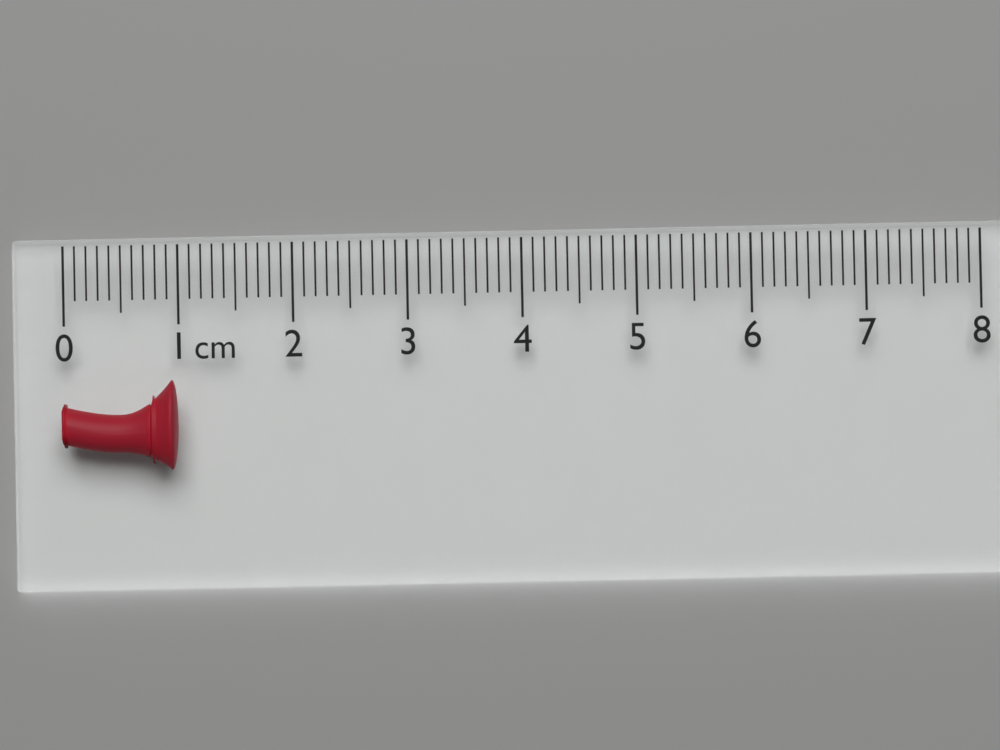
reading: 1.0 cm
